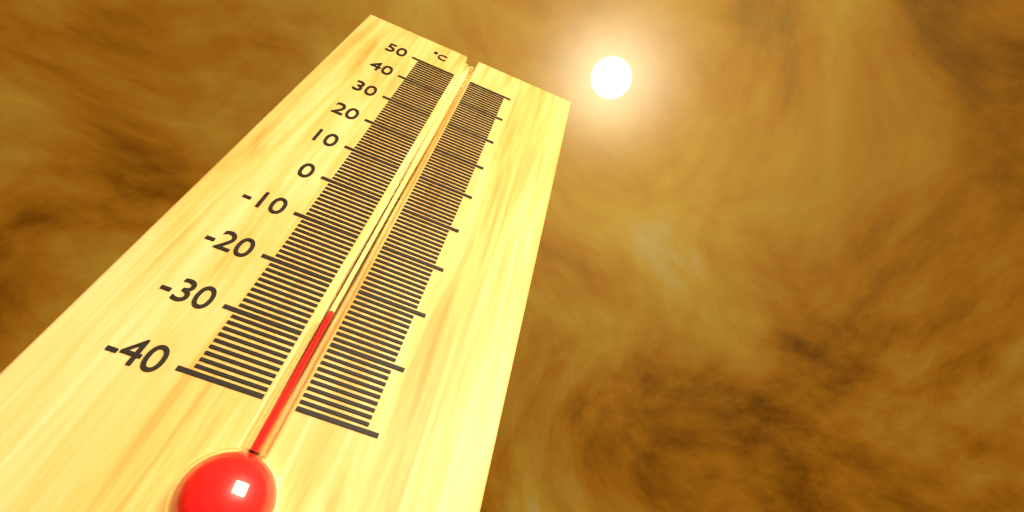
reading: -25 °C
